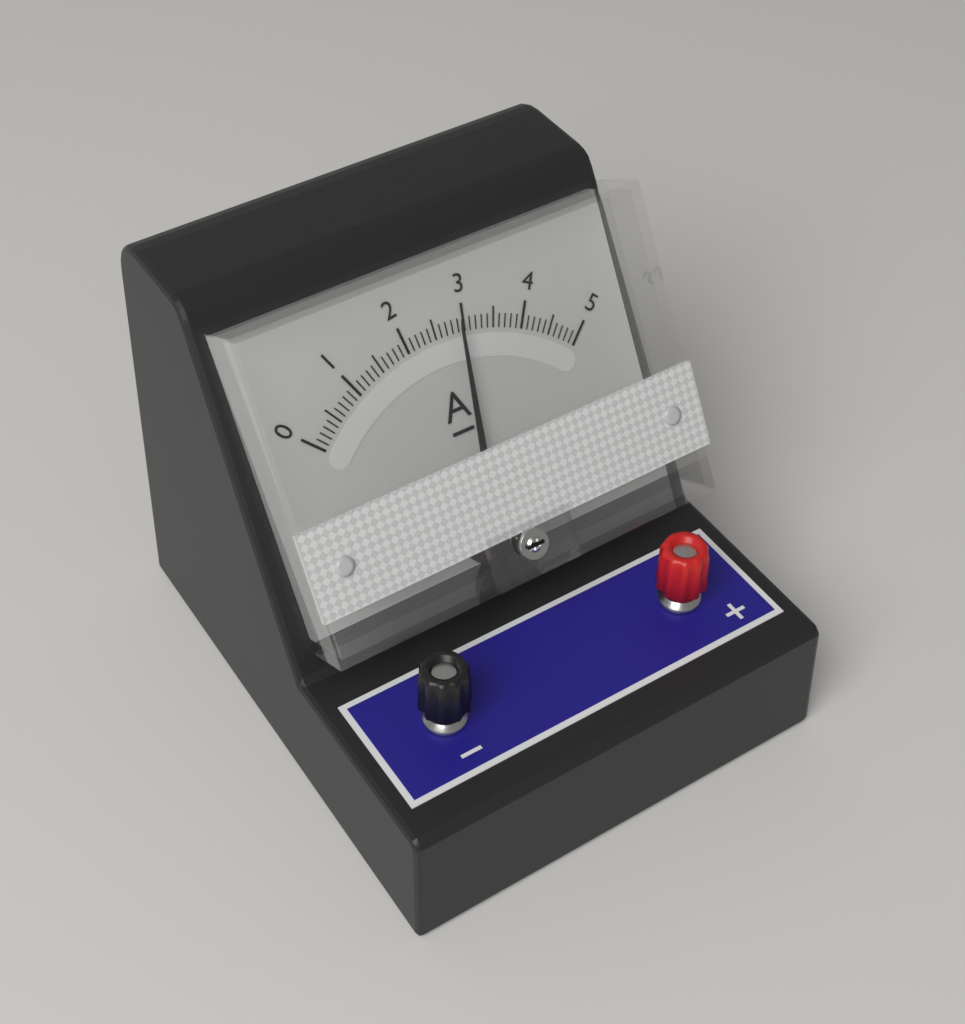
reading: 2.9 A
